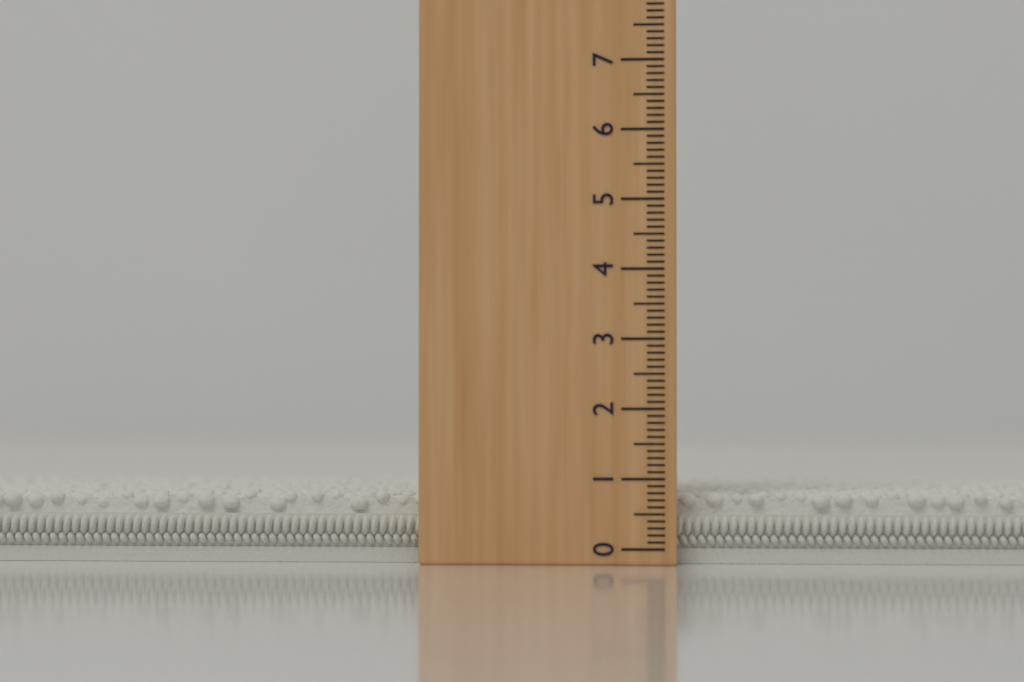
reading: 0.8 (no unit)
